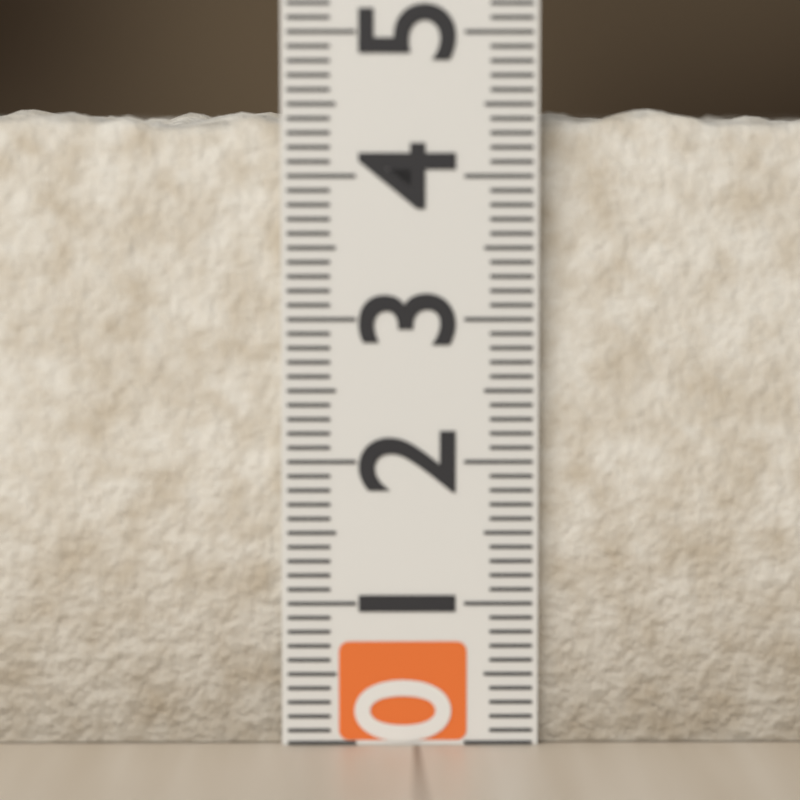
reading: 4.5 (no unit)
